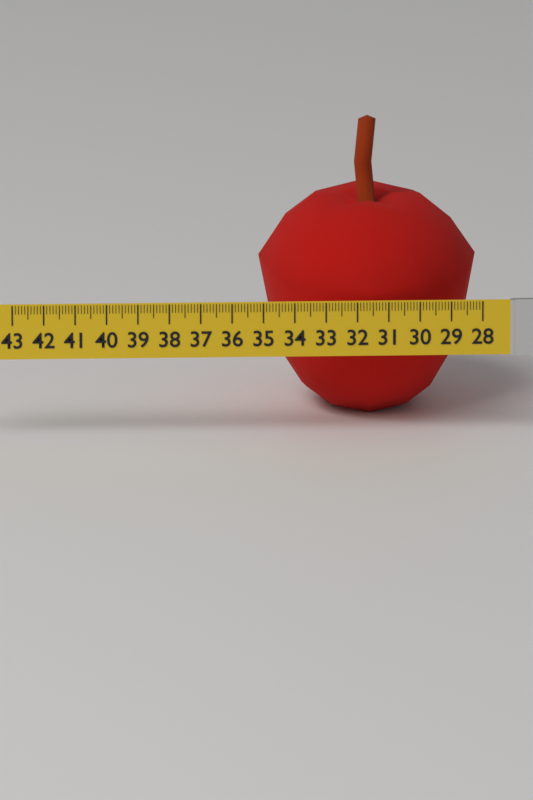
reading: 35.0 (no unit)
